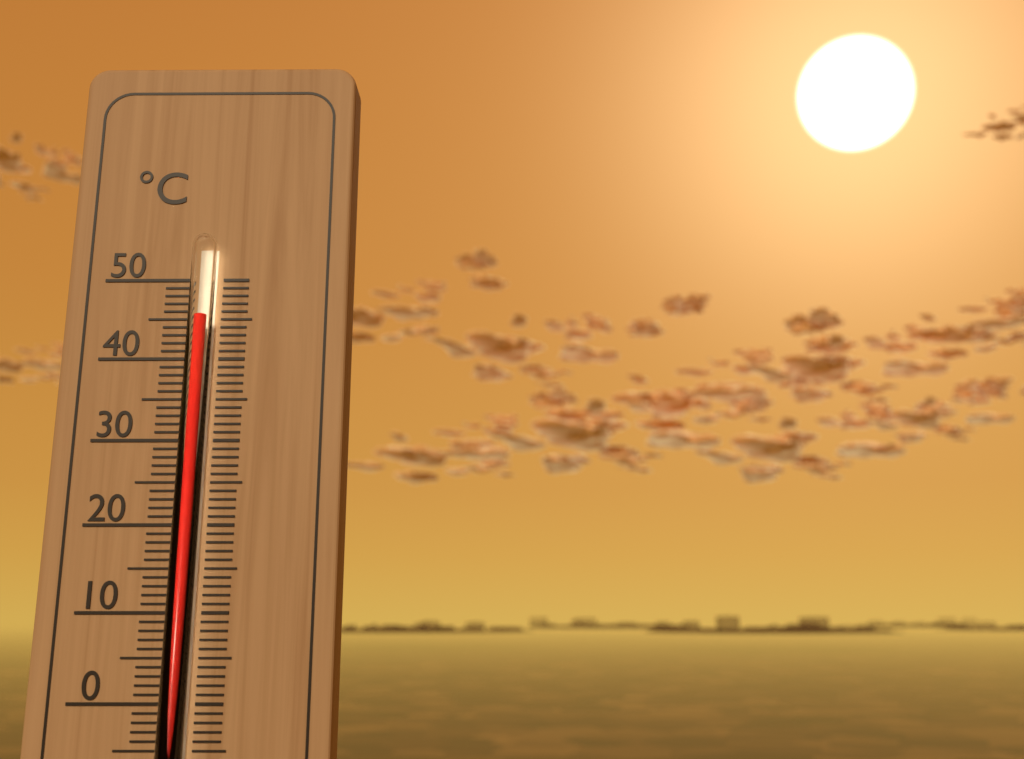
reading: 45 °C
